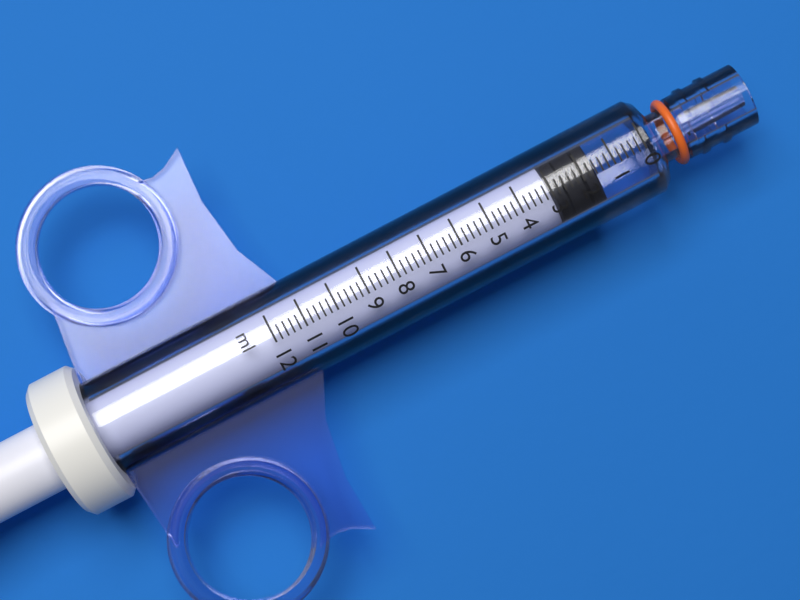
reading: 1.6 ml
